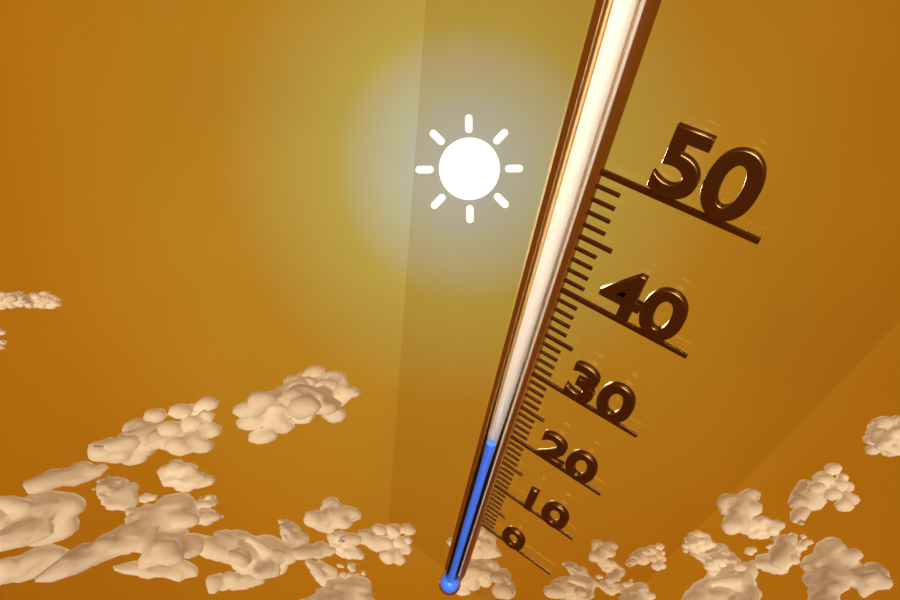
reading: 17 (no unit)
